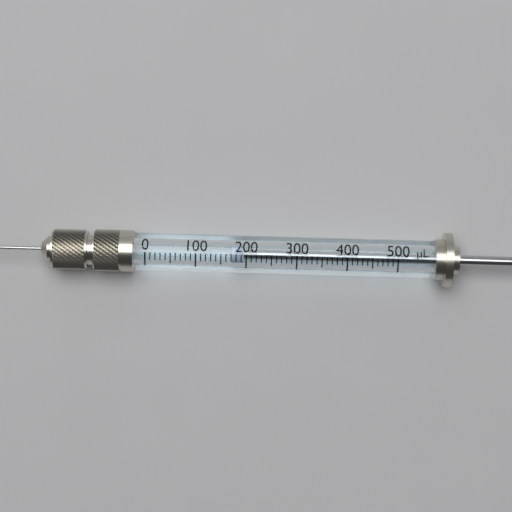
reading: 170 µL
